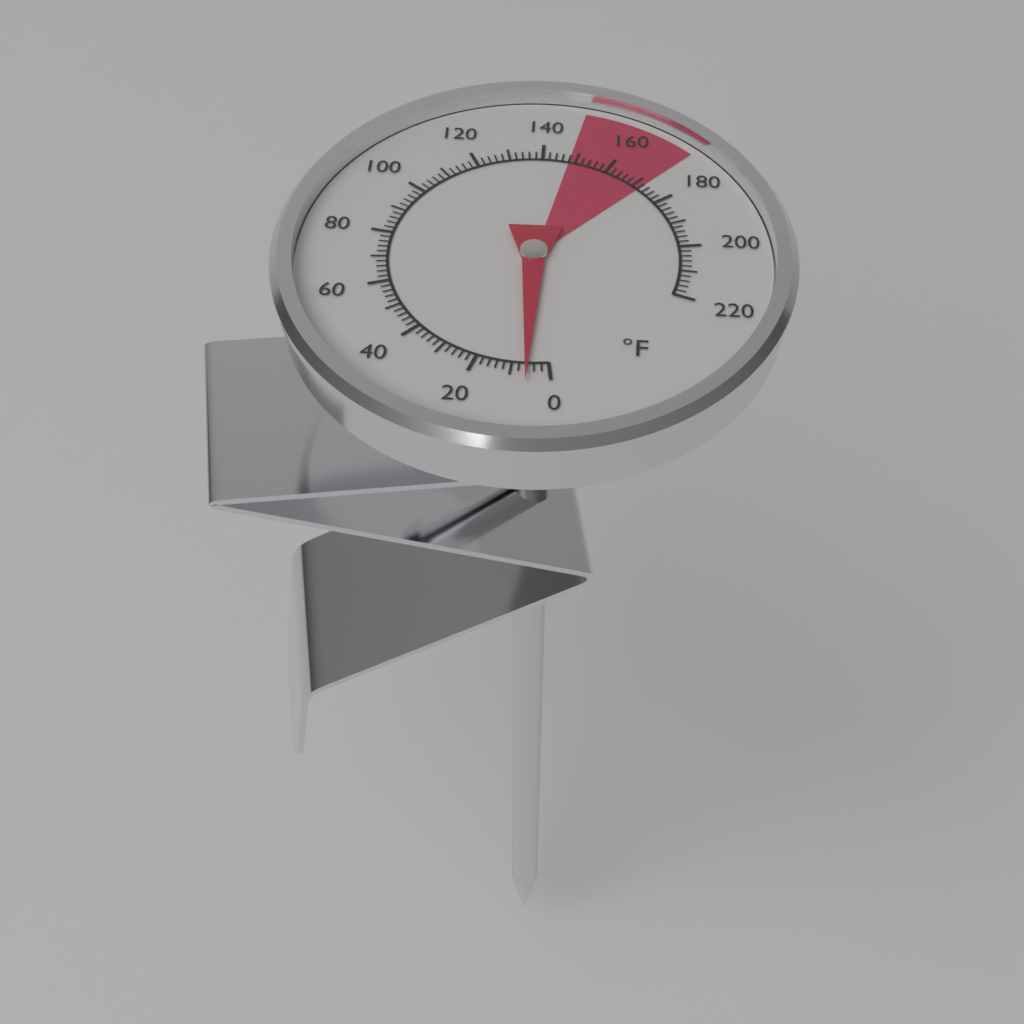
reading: 6 °F
